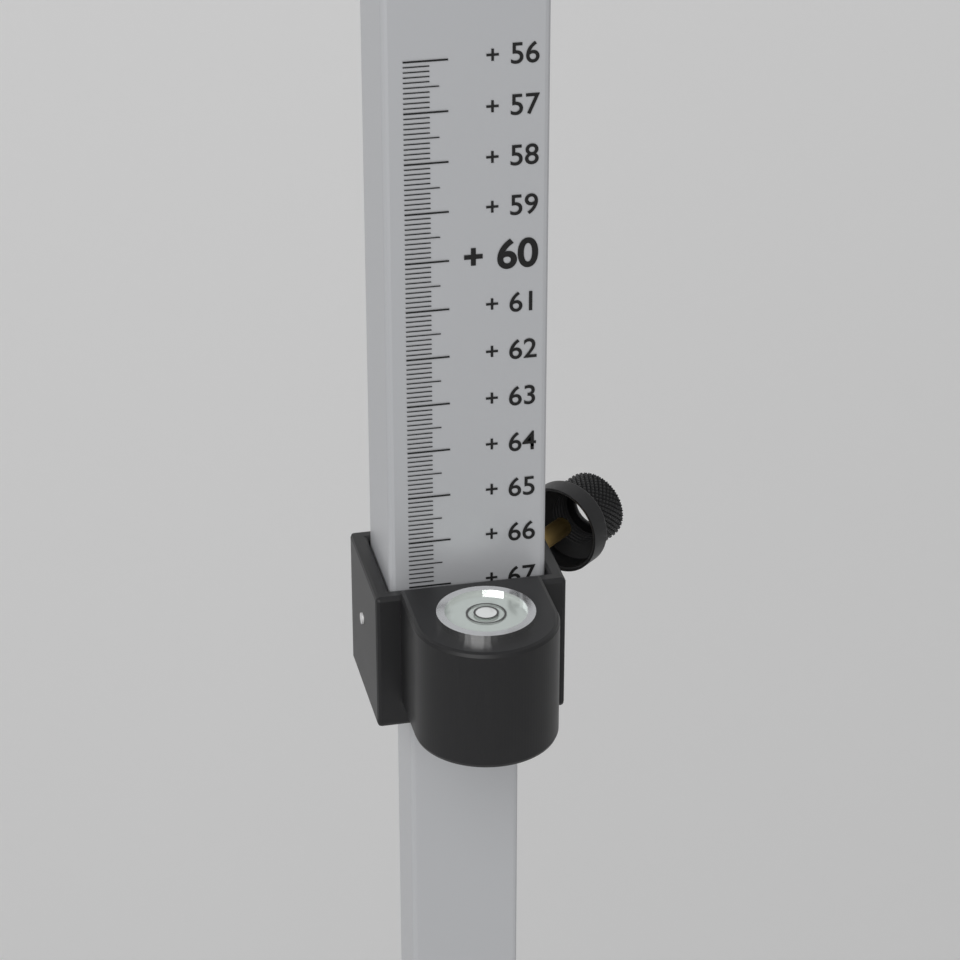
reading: 67.0 (no unit)
